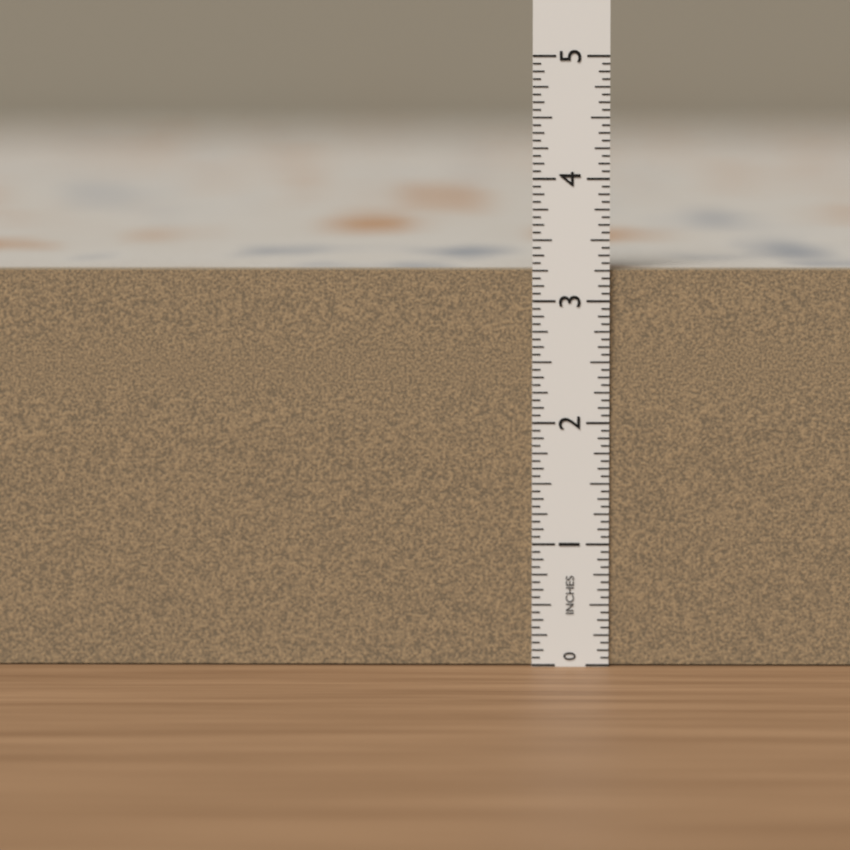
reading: 3.2500 in
